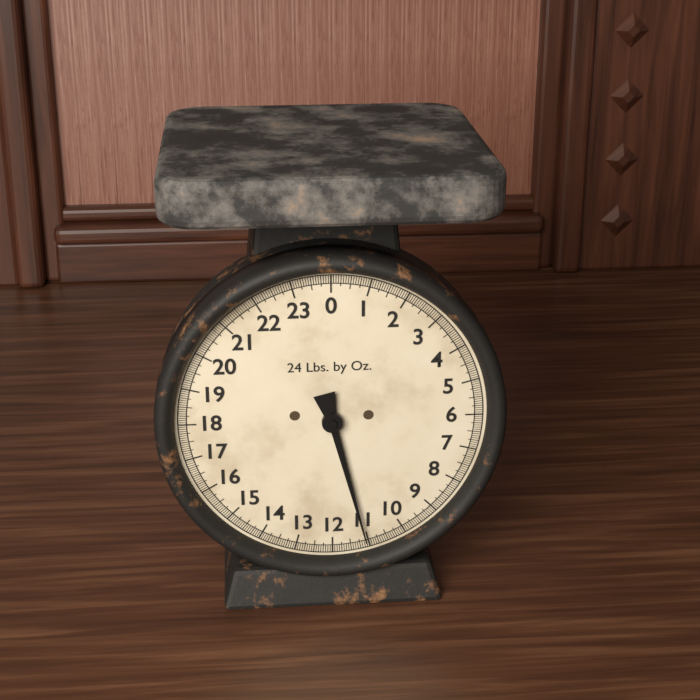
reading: 11.0625 lb
